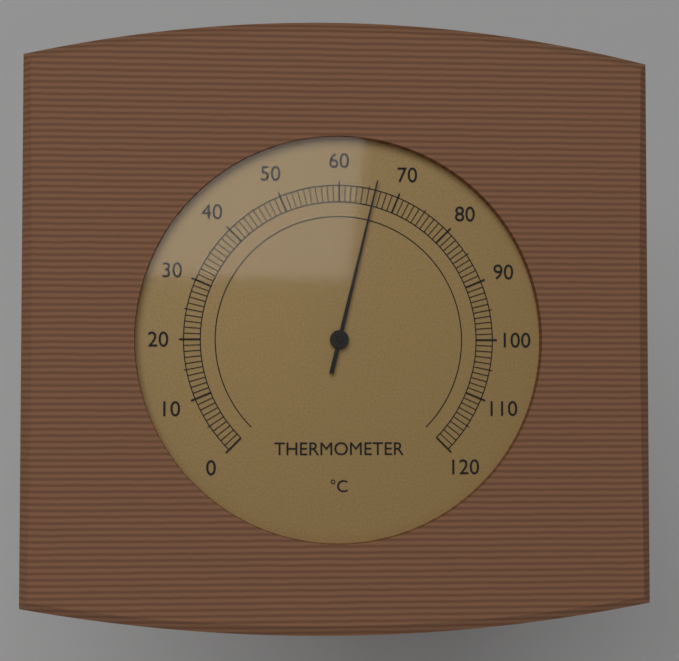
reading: 66 °C
